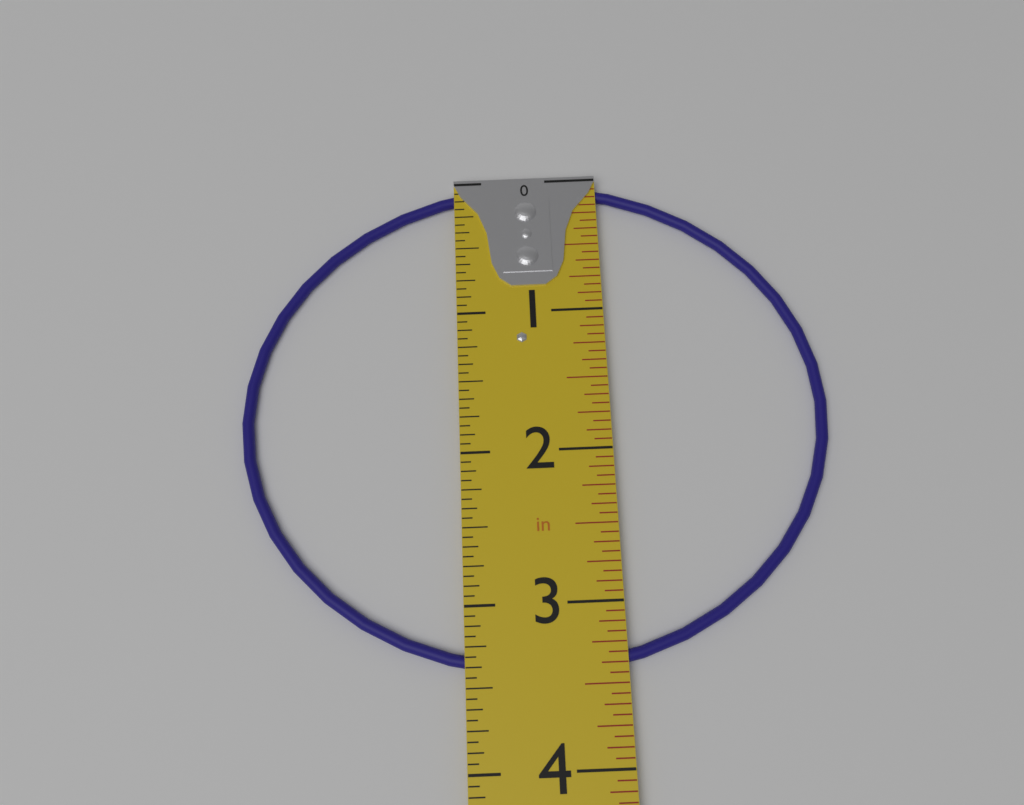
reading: 3.4375 in
